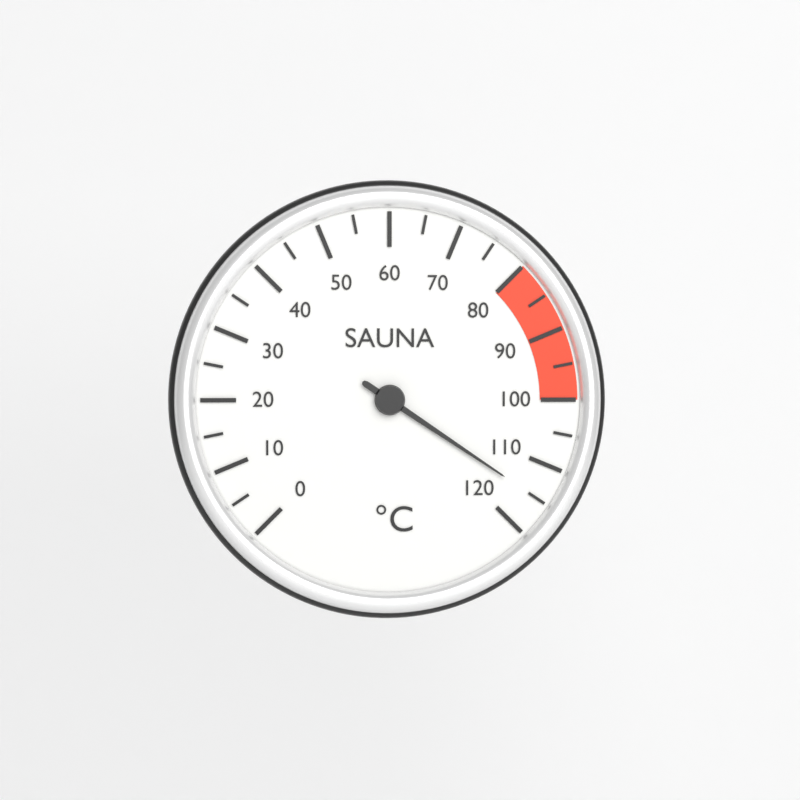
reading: 115 °C
